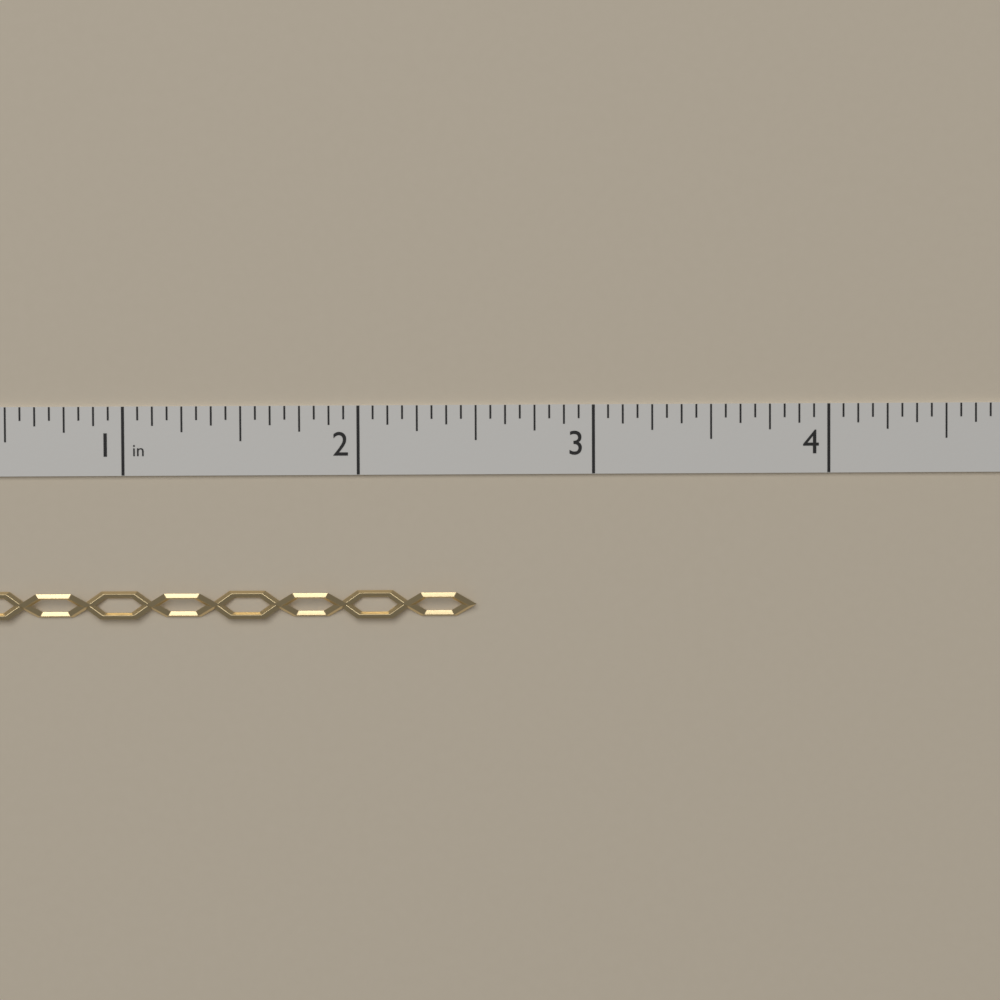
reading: 2.5000 in
